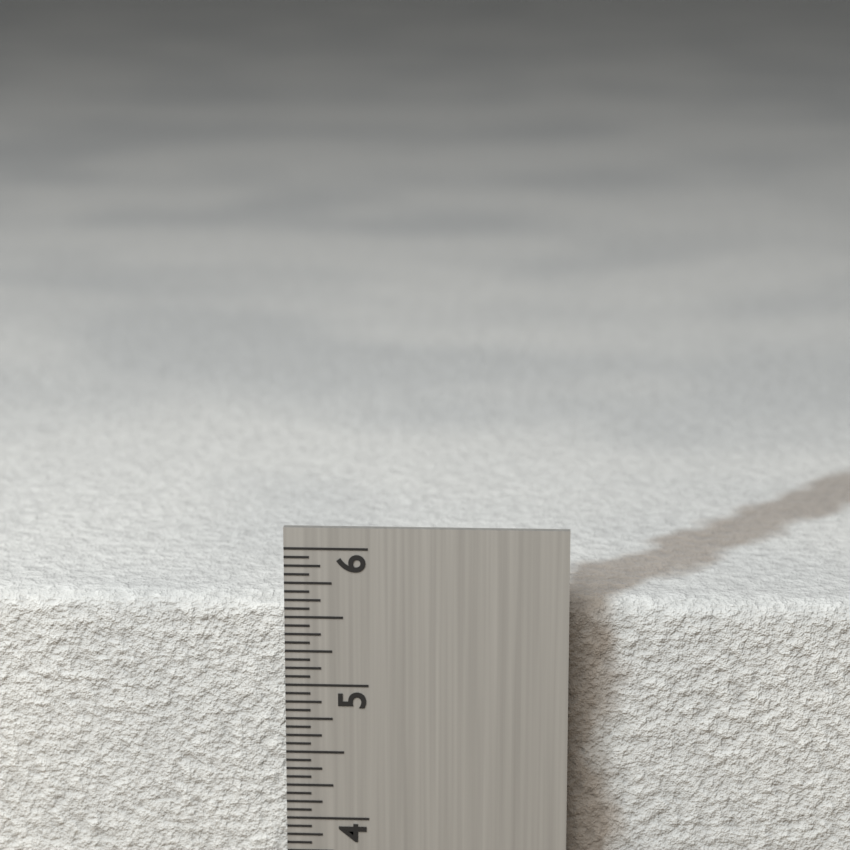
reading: 5.5625 in
